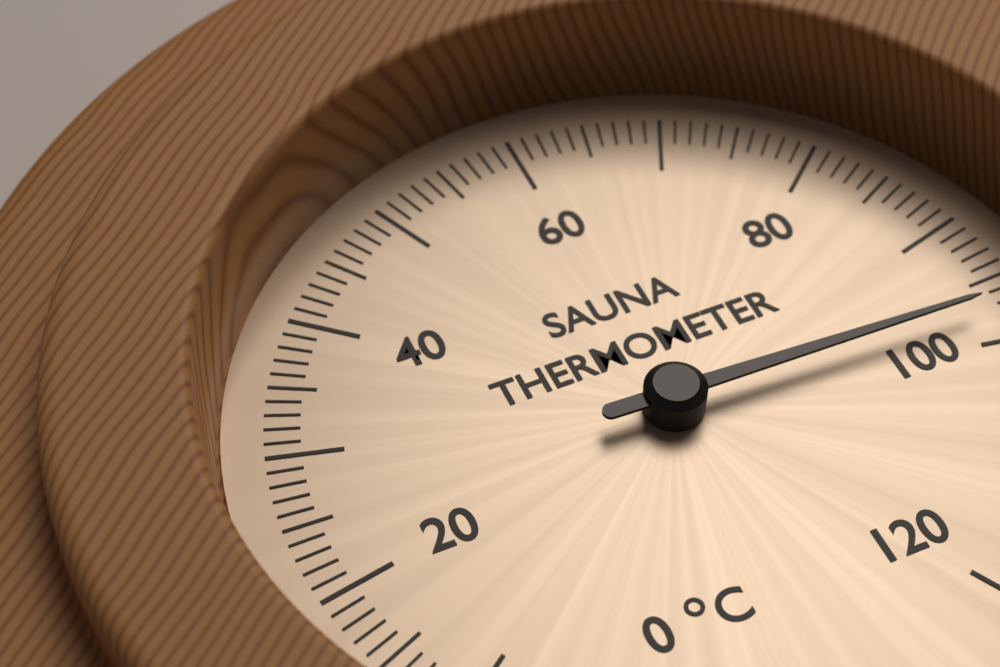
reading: 97 °C
